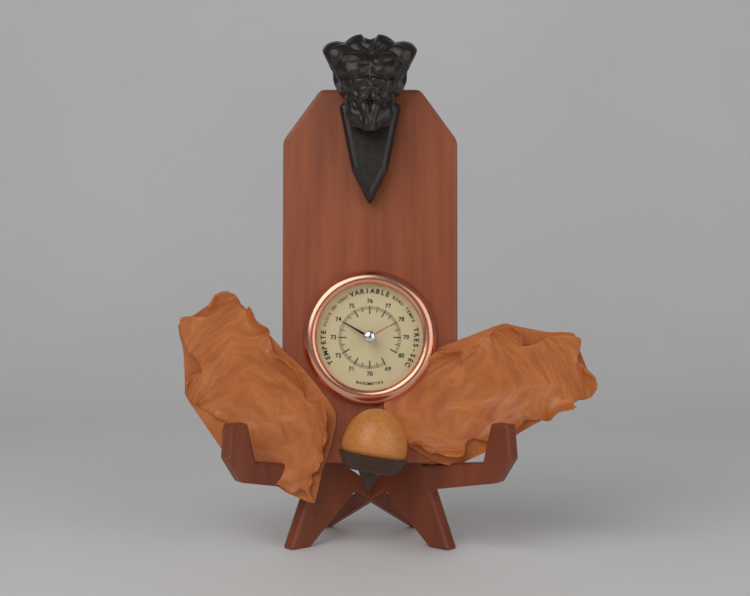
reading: 74.0 (no unit)
